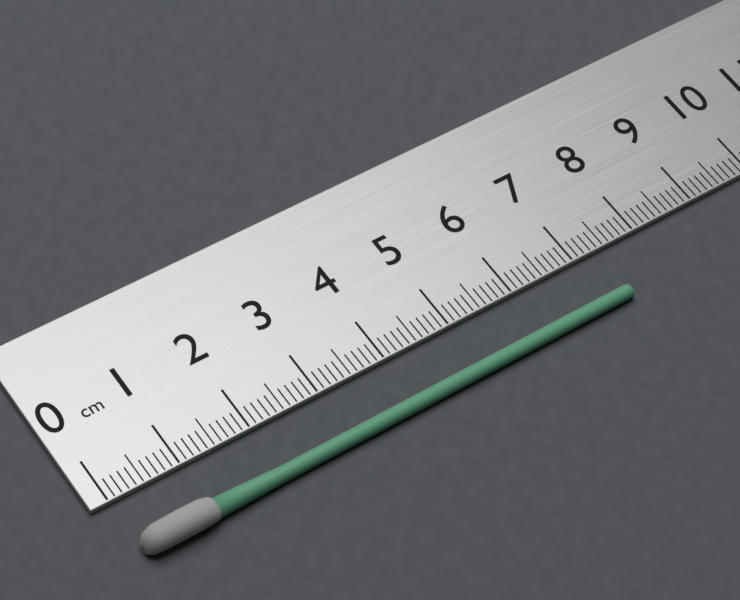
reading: 7.4 cm
